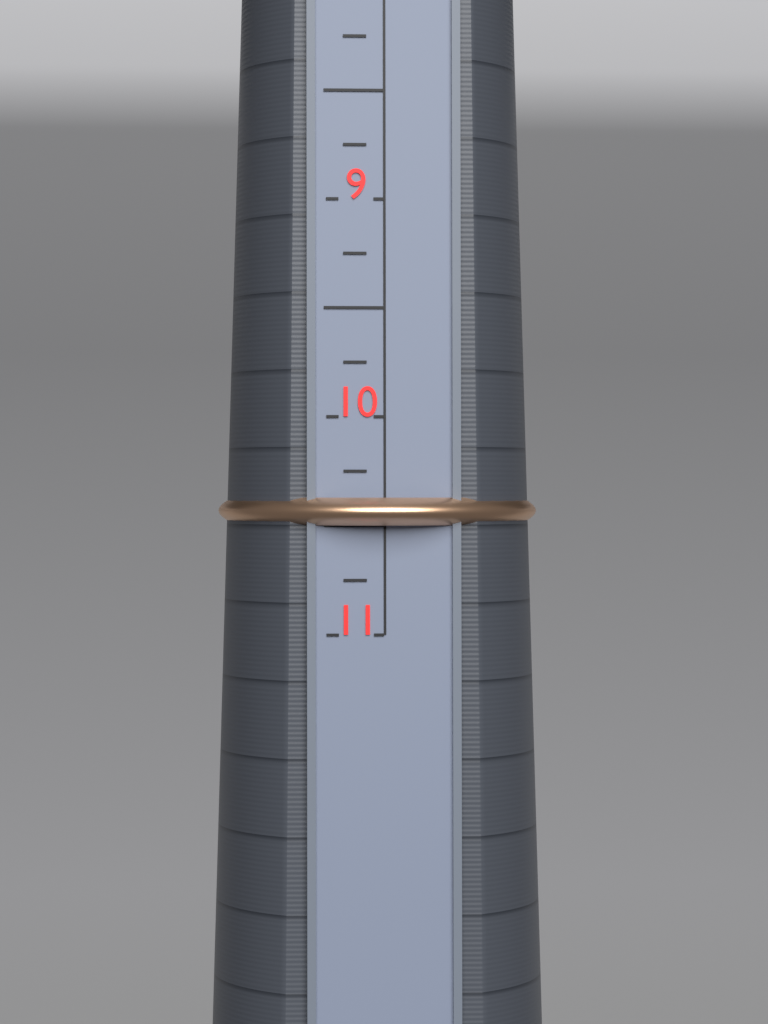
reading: 10.50 (no unit)
